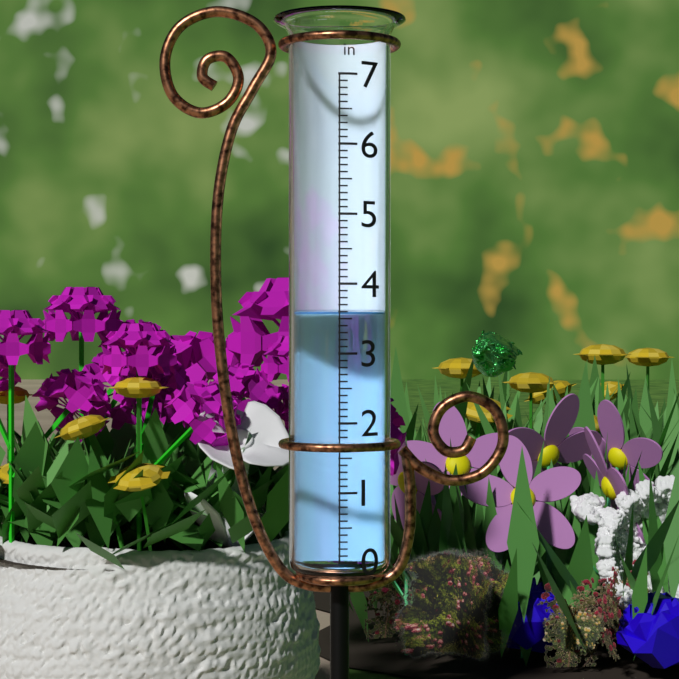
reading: 3.6 in
